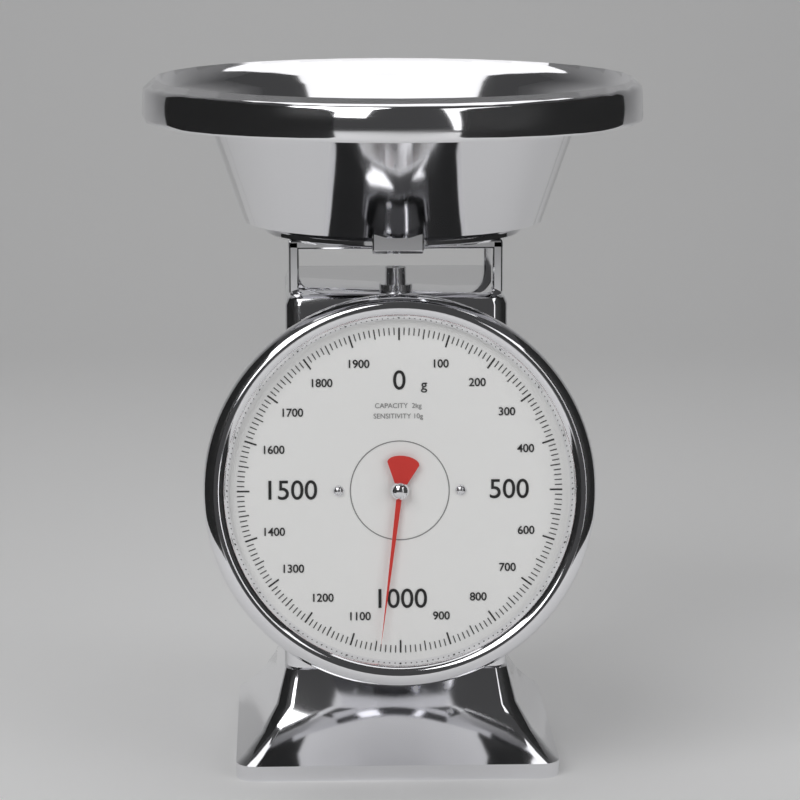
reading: 1040 g
